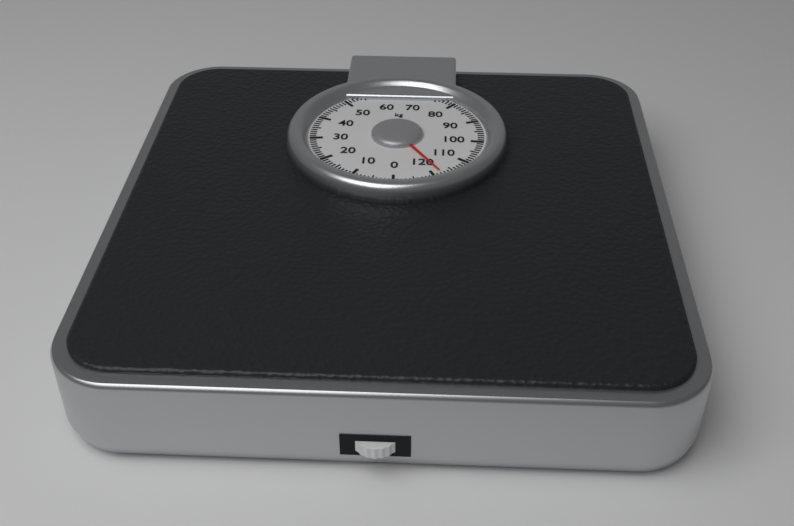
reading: 118 kg
